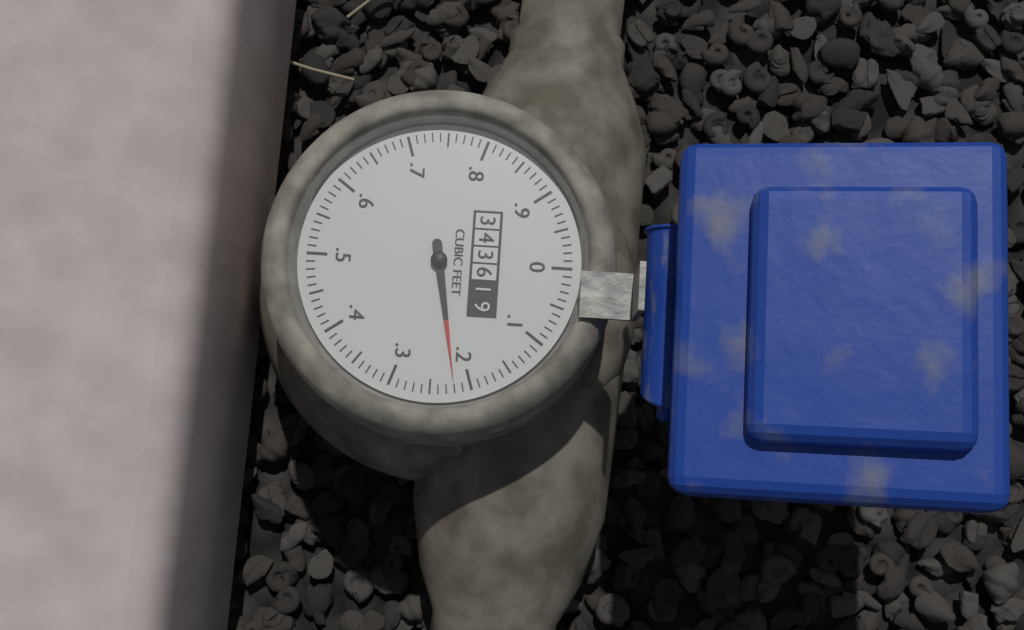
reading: 0.22 cubic feet
